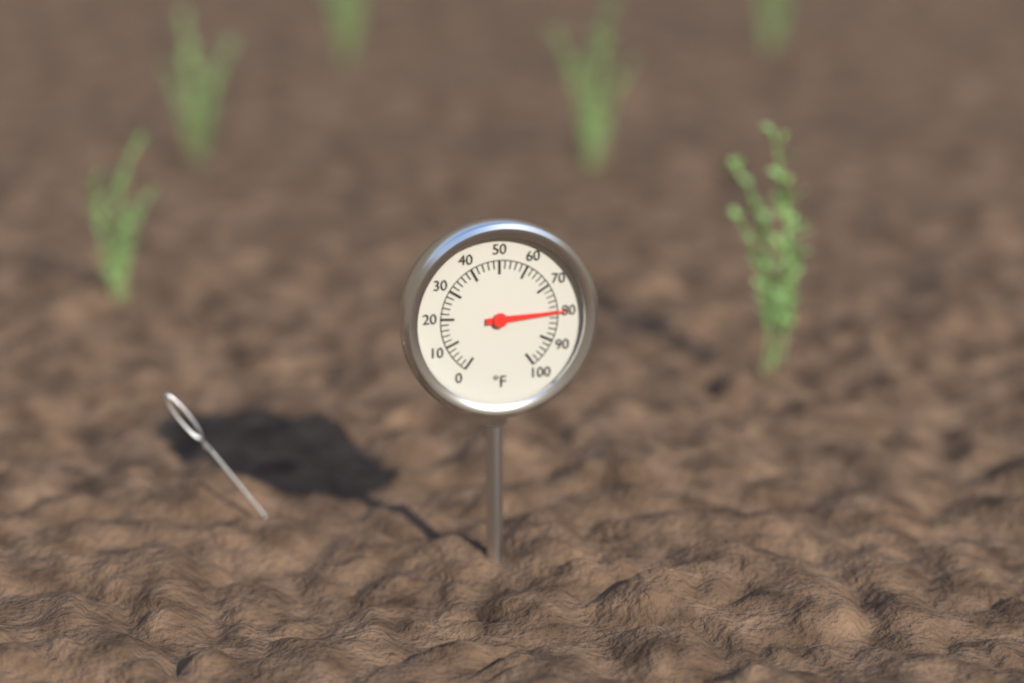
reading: 80 °F
